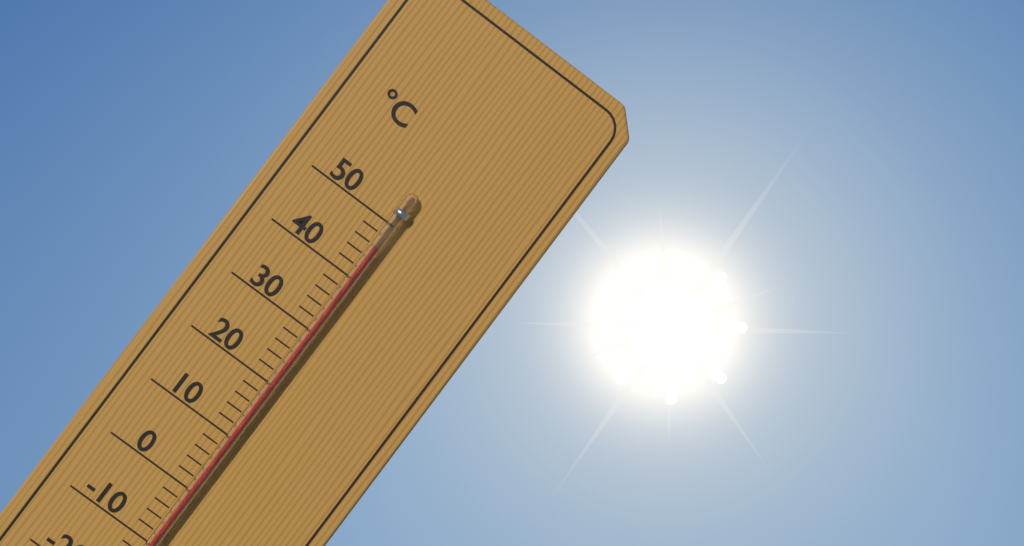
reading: 46 °C
